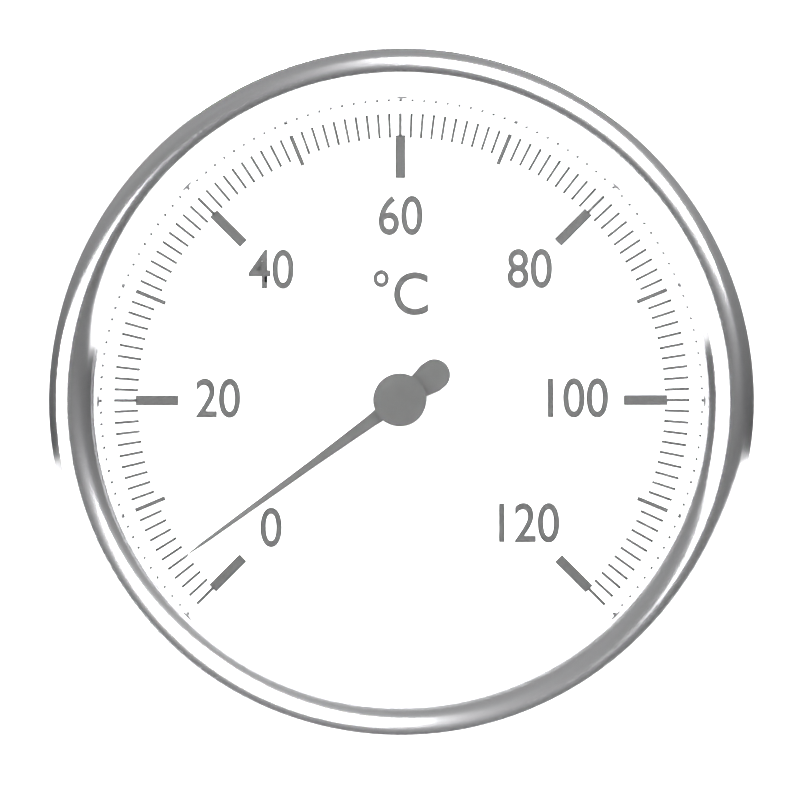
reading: 4 °C
